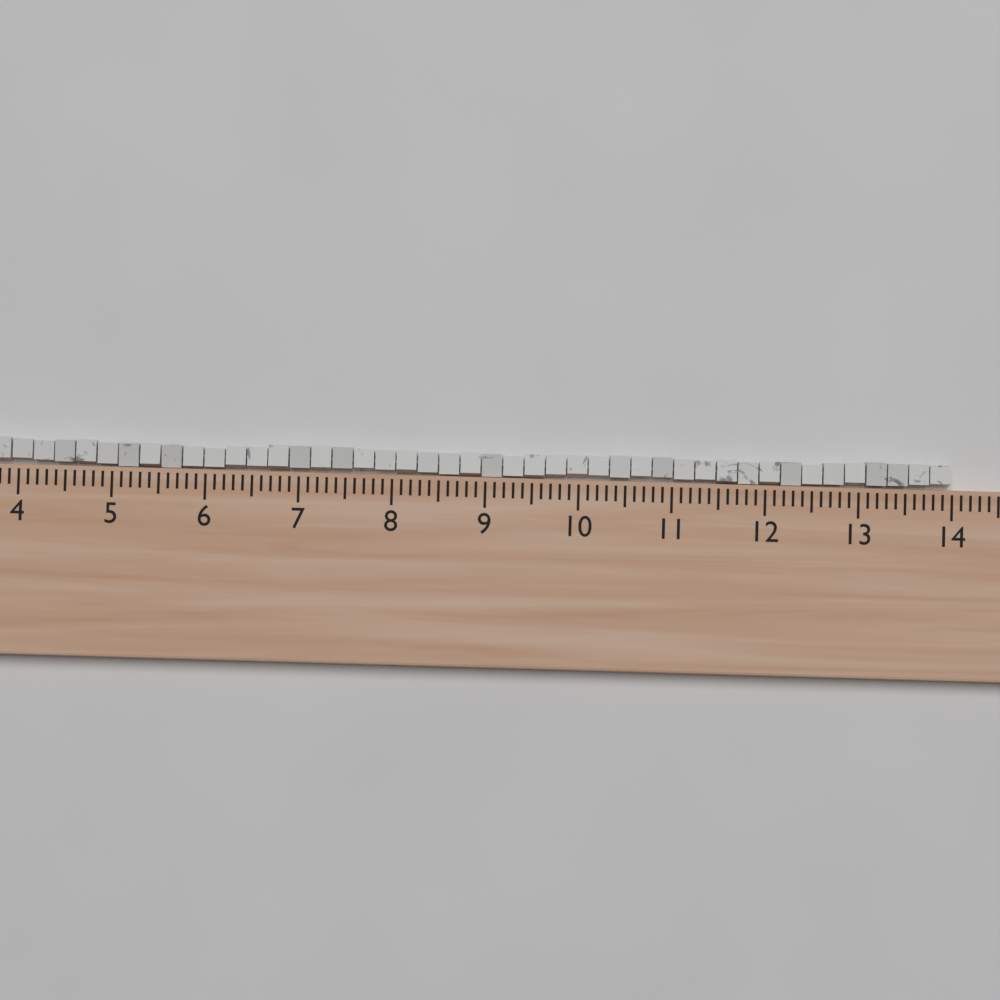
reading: 14.0 (no unit)
